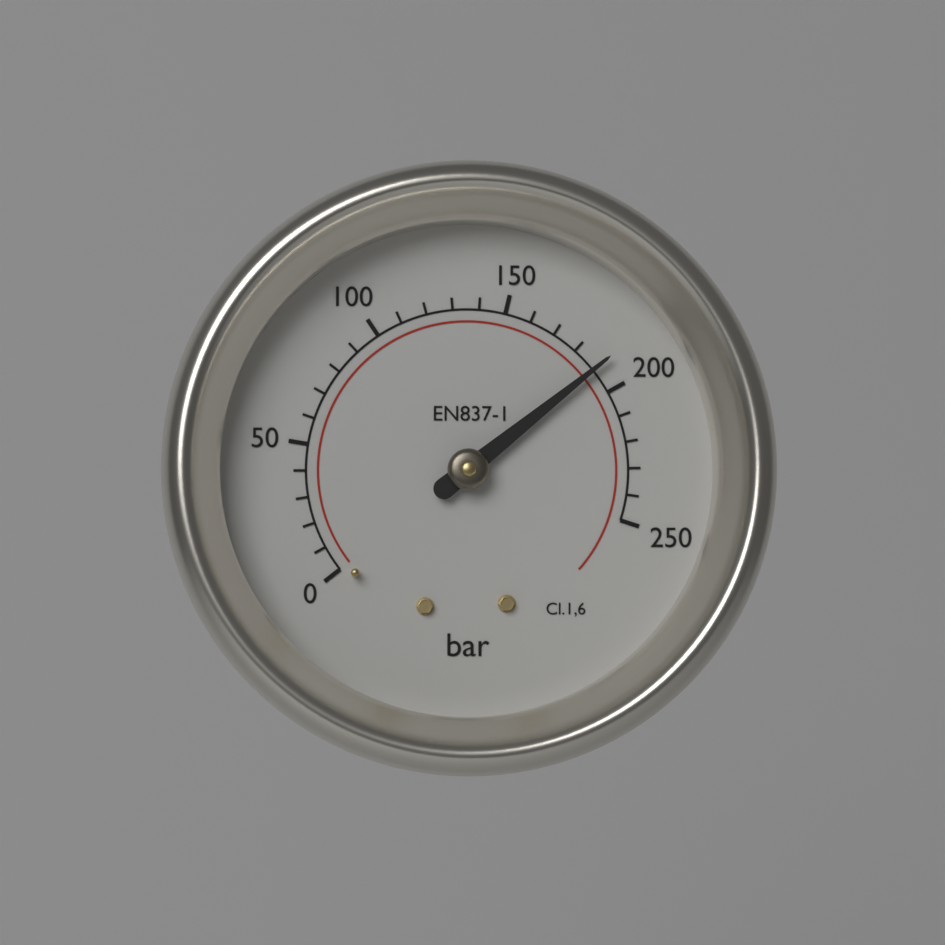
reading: 190 bar
